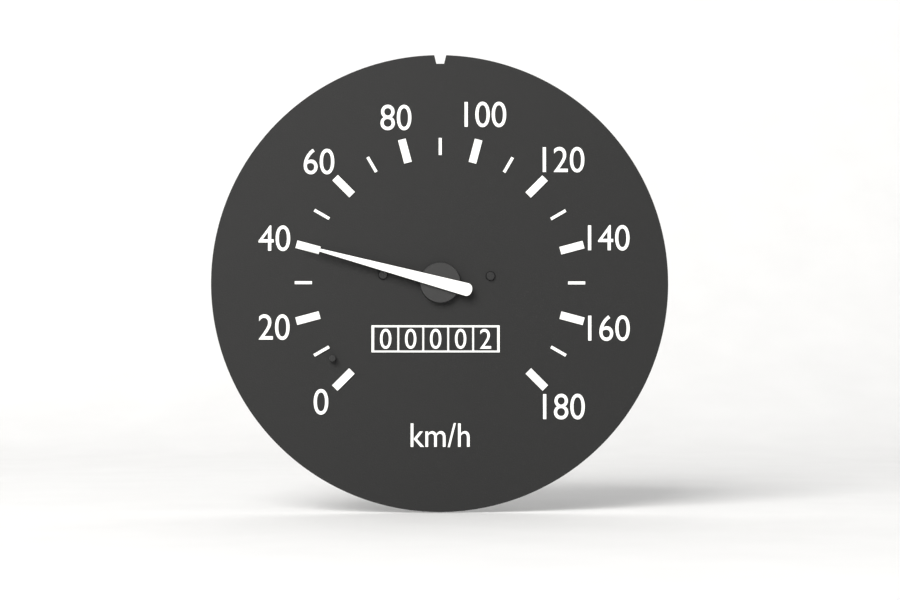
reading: 40 km/h
